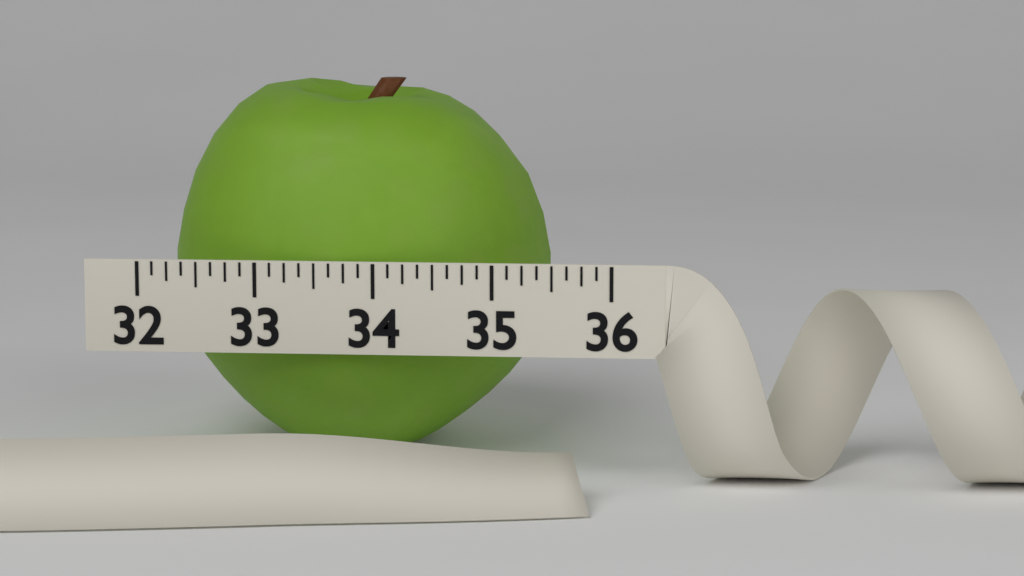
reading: 35.375 (no unit)
